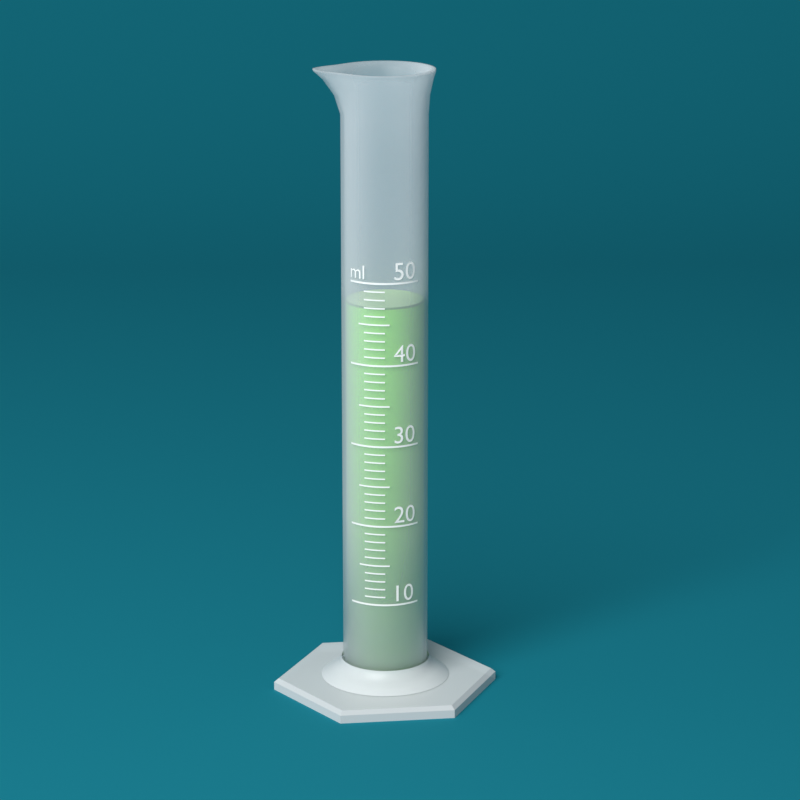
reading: 47 ml
